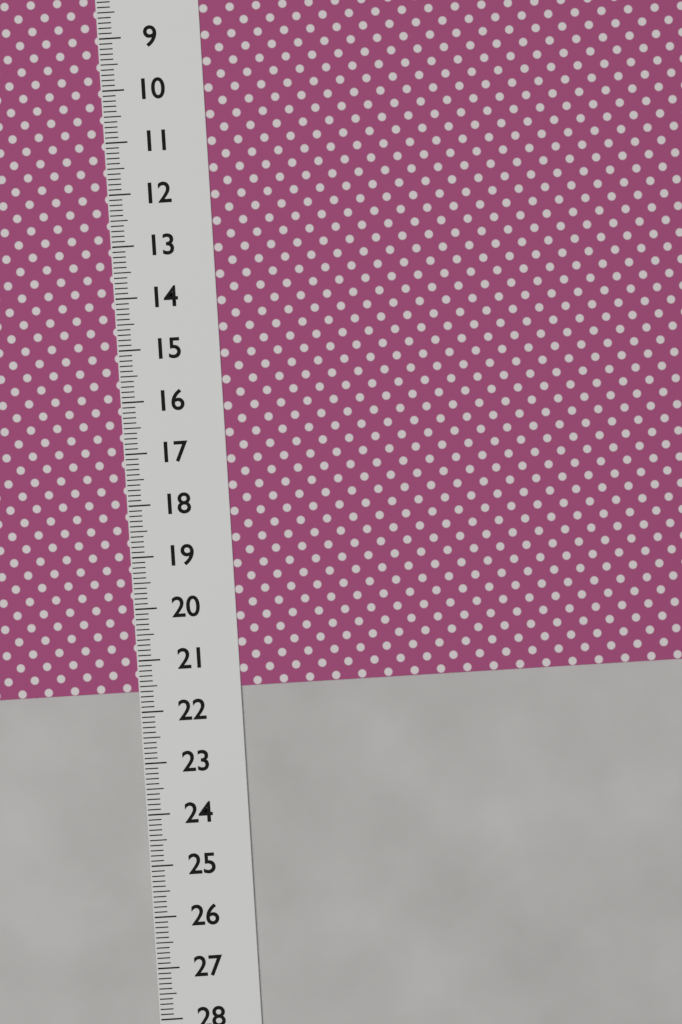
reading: 21.6 (no unit)
